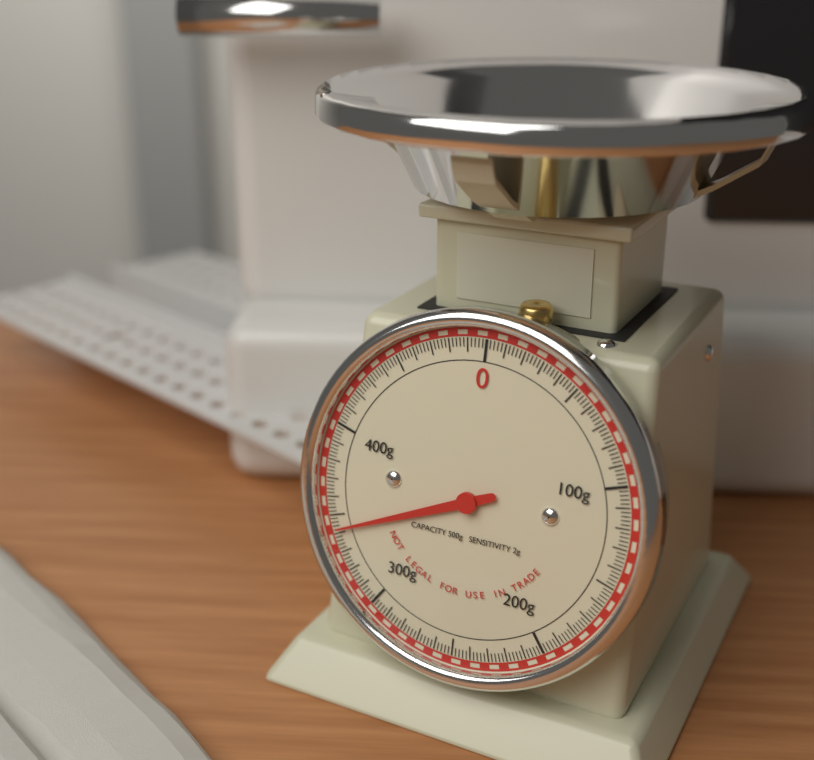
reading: 342 g
